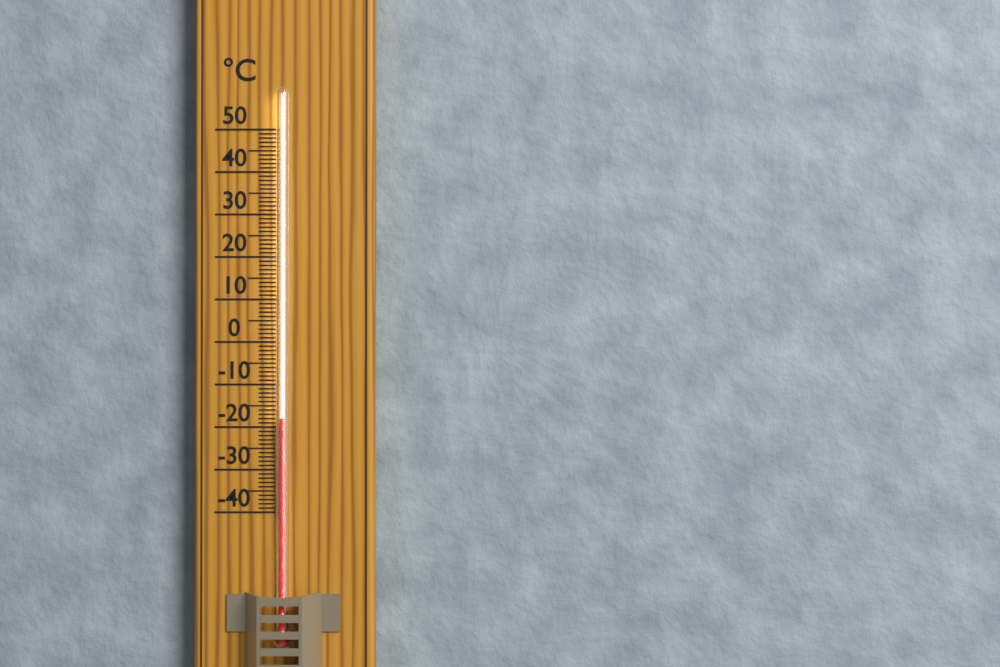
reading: -18 °C
